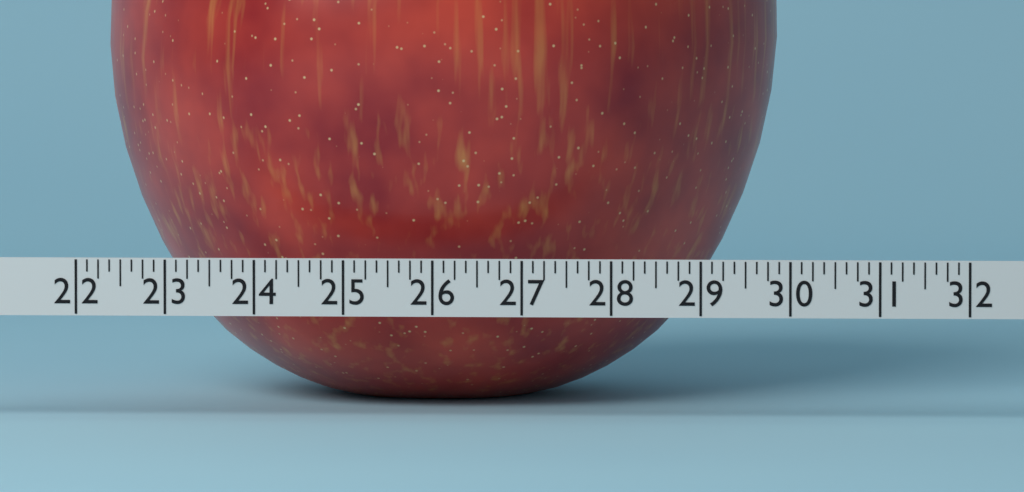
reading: 29.750 (no unit)
